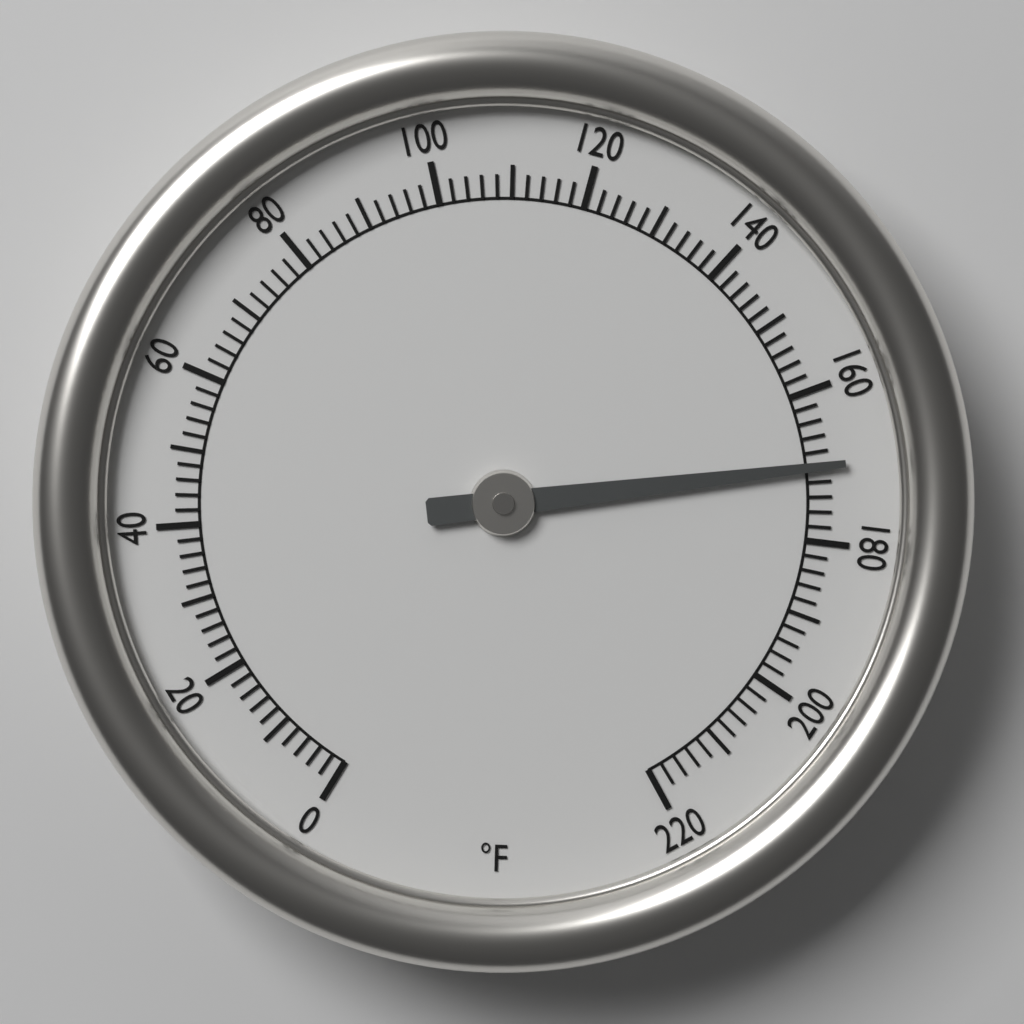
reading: 170 °F
